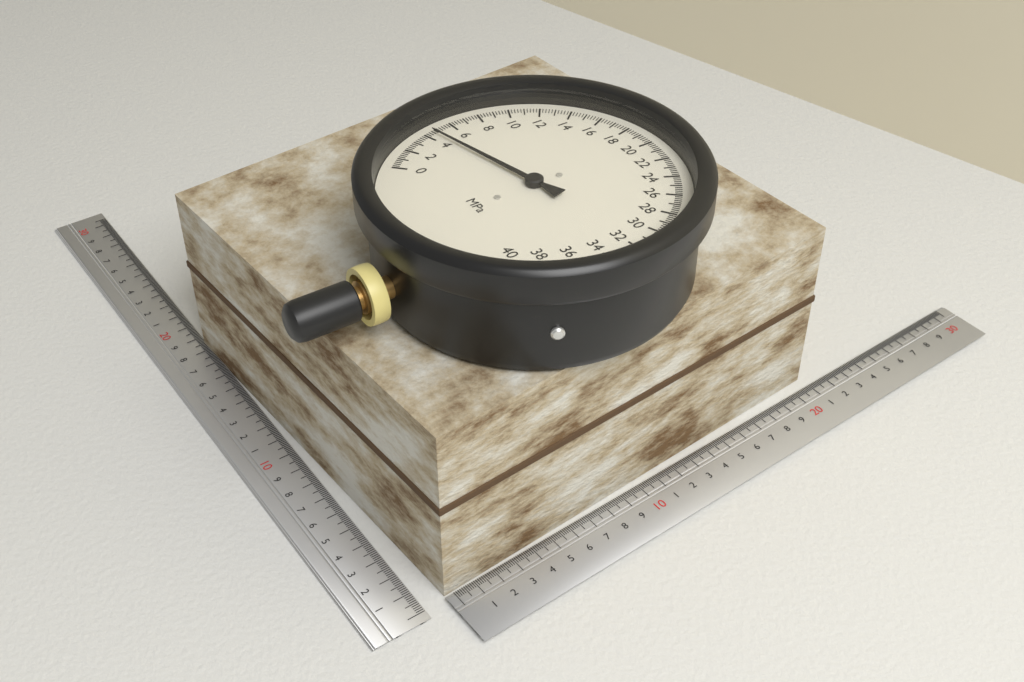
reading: 4.6 MPa
